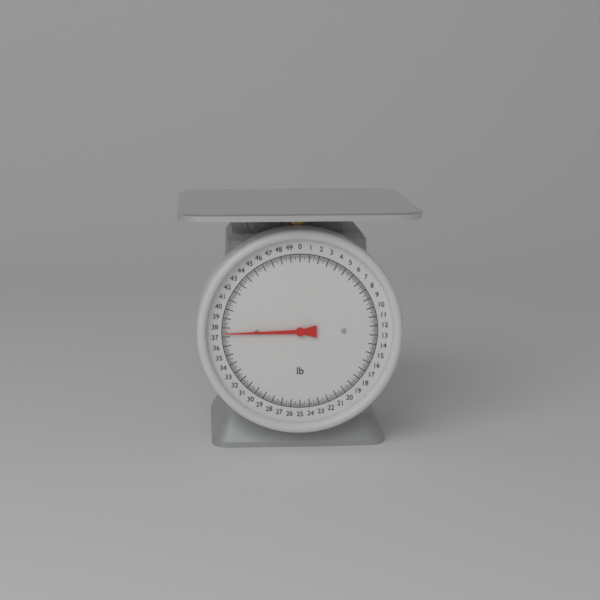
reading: 37.375 lb
